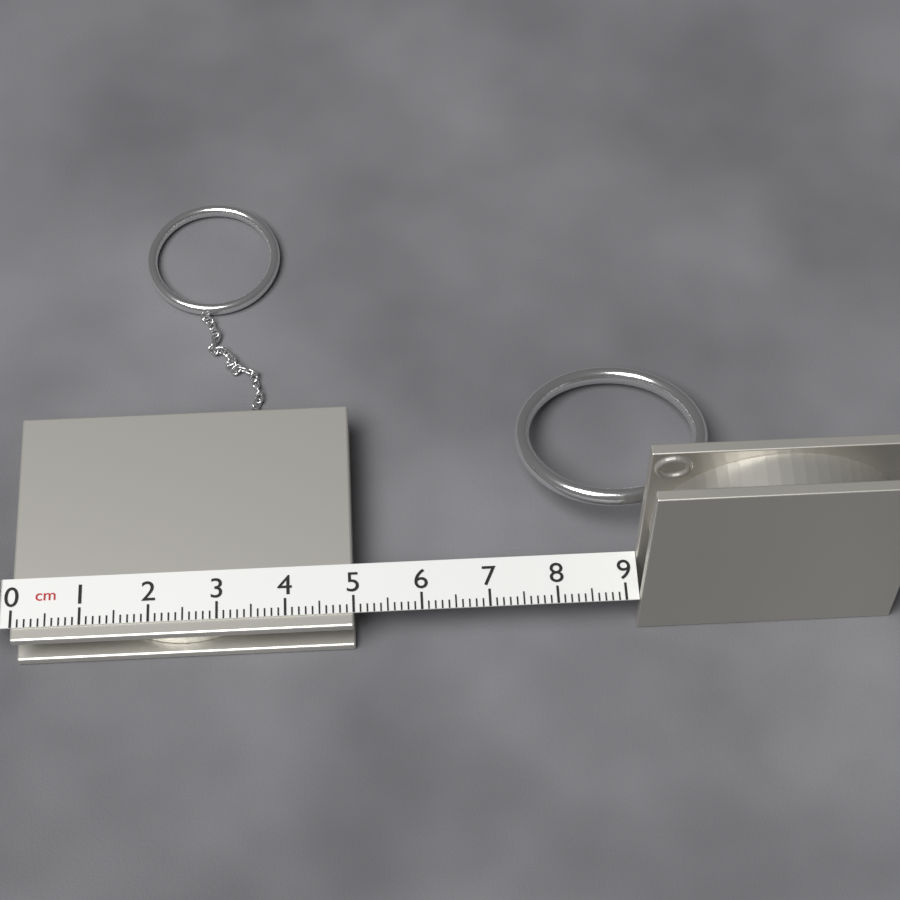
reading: 5.0 cm
